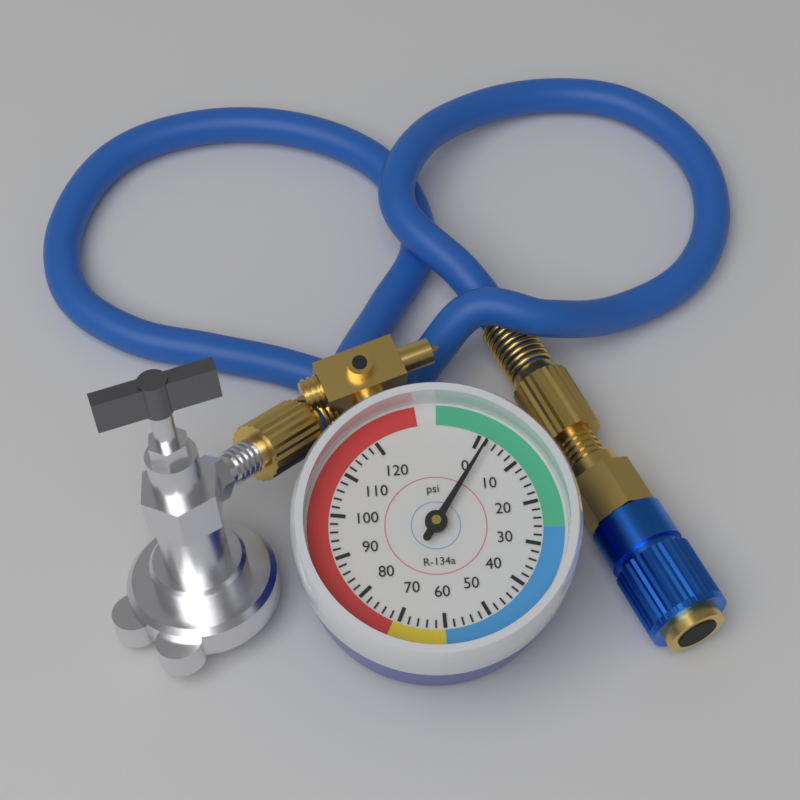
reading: 2 psi
